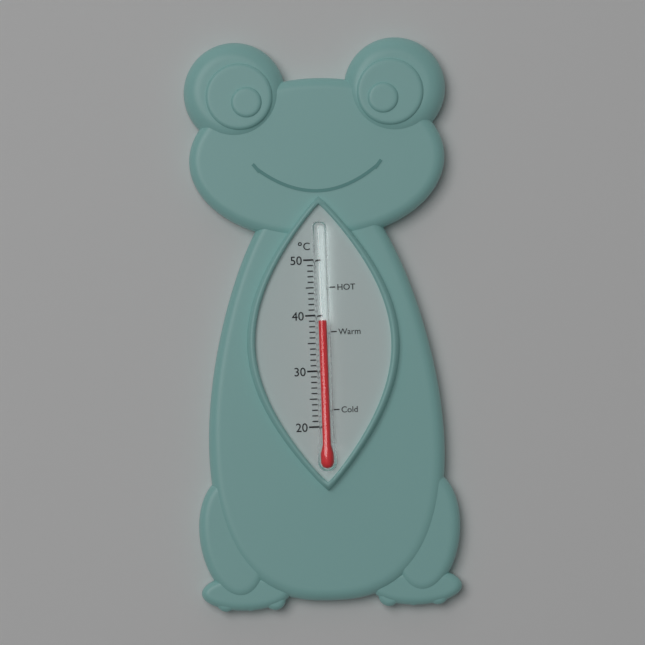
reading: 39 °C
